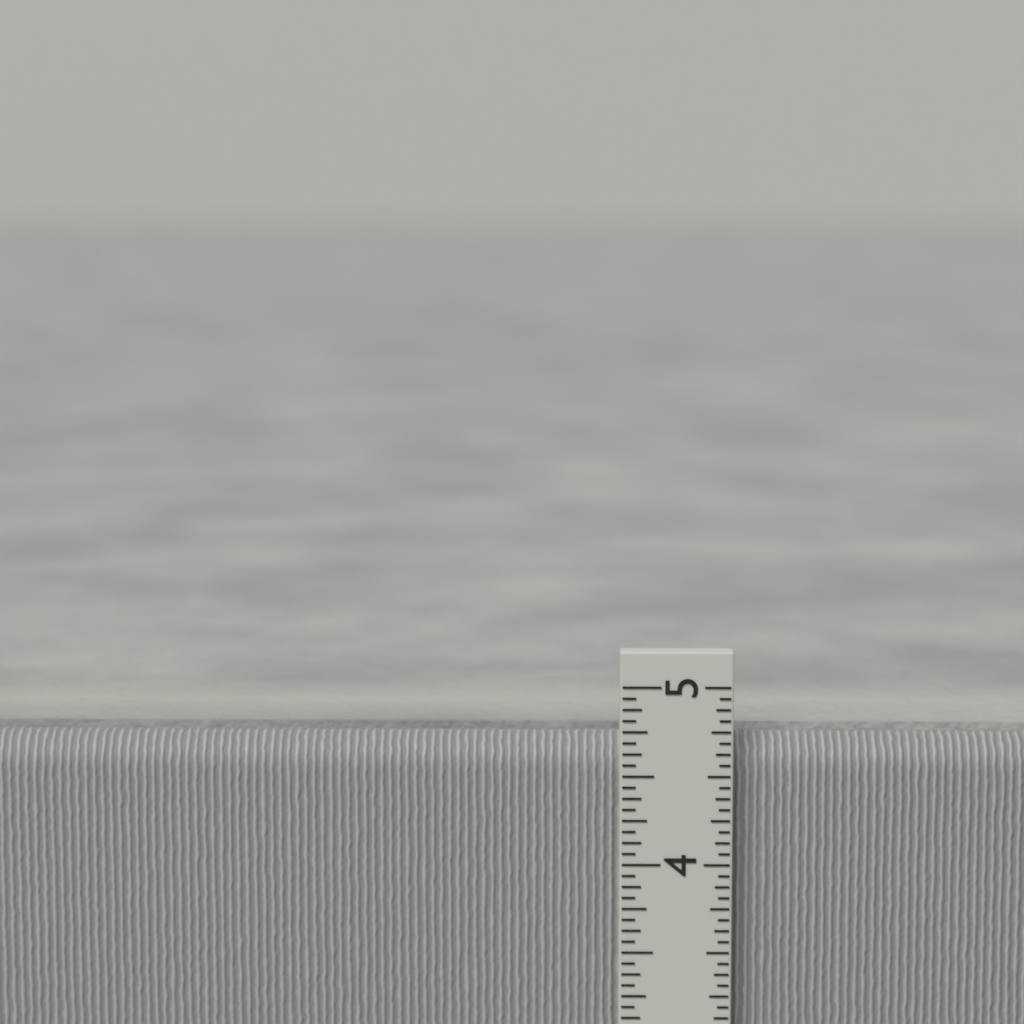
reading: 4.6875 in
